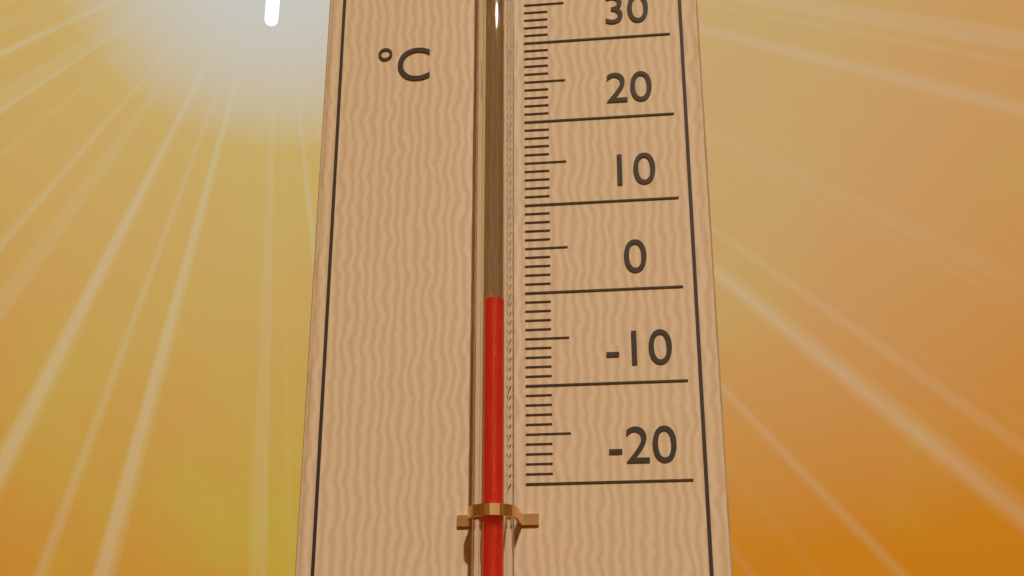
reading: -2 °C
